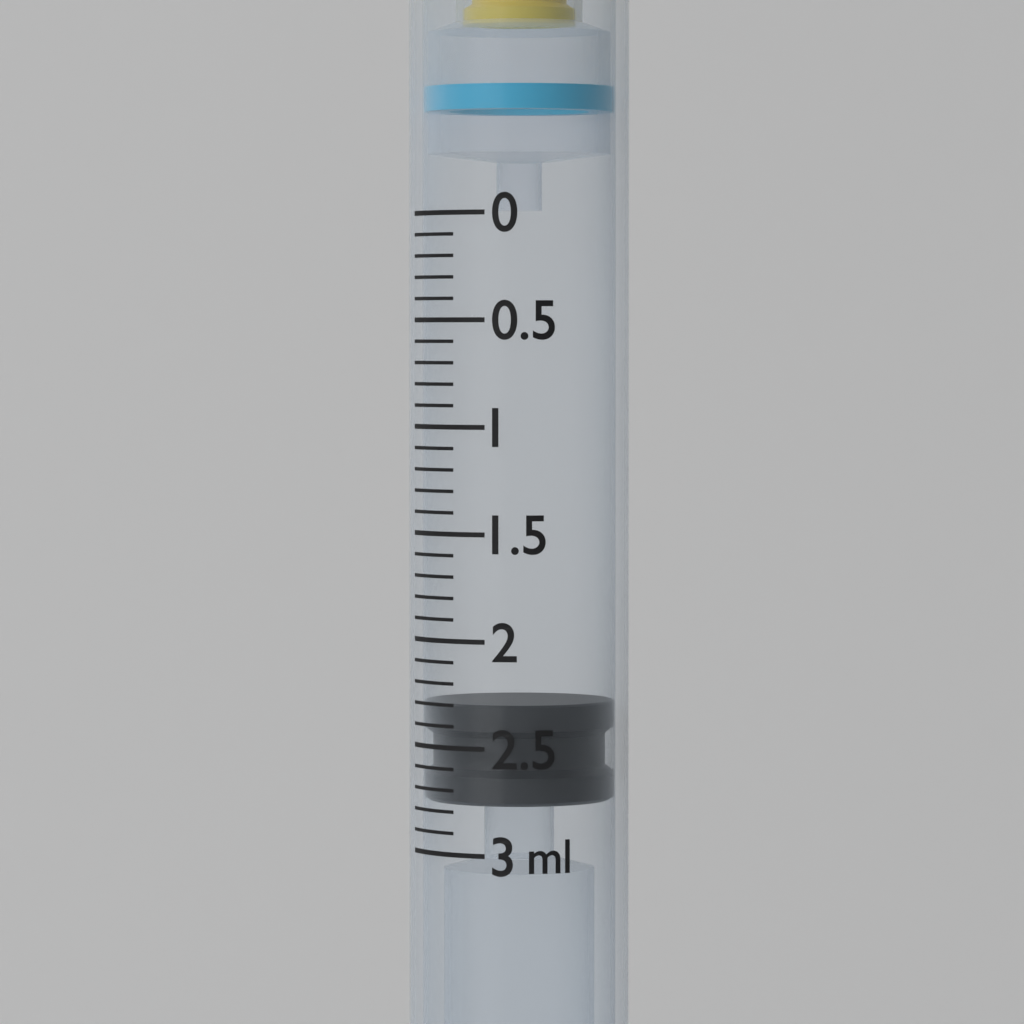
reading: 2.3 ml
